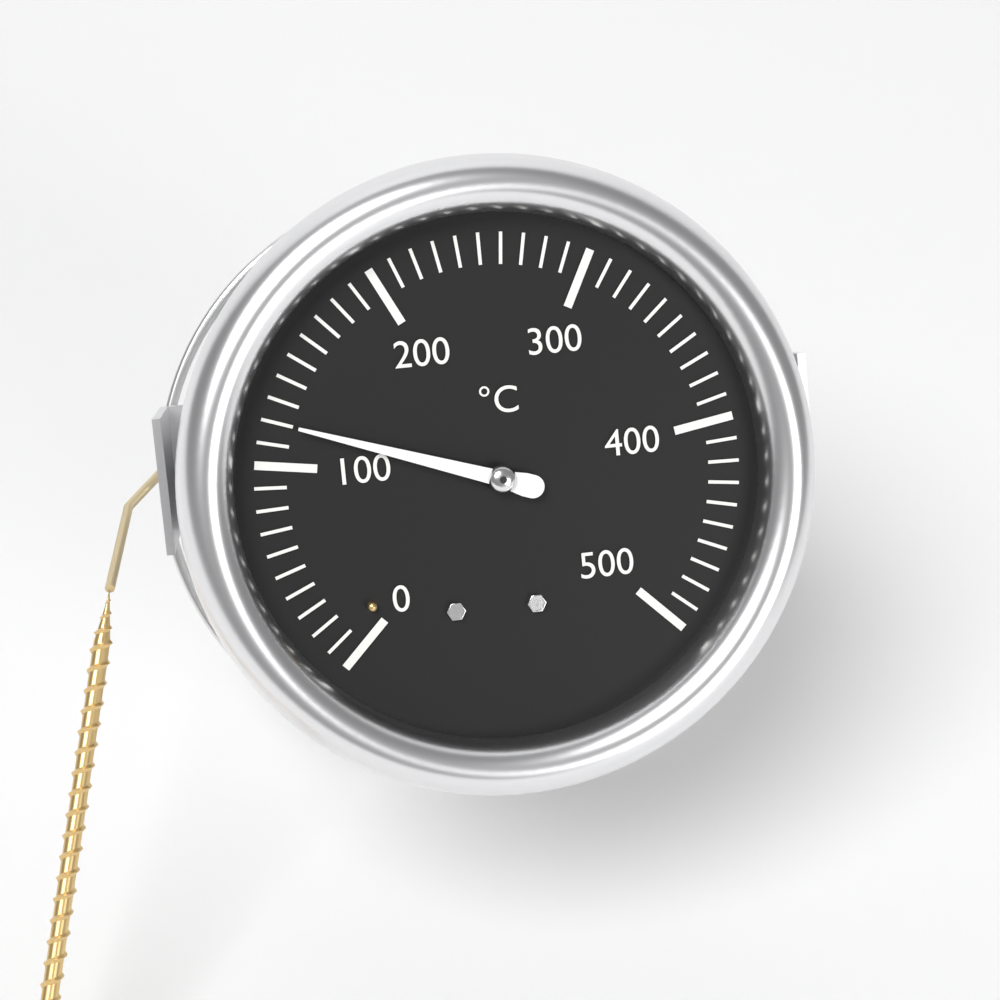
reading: 120 °C
